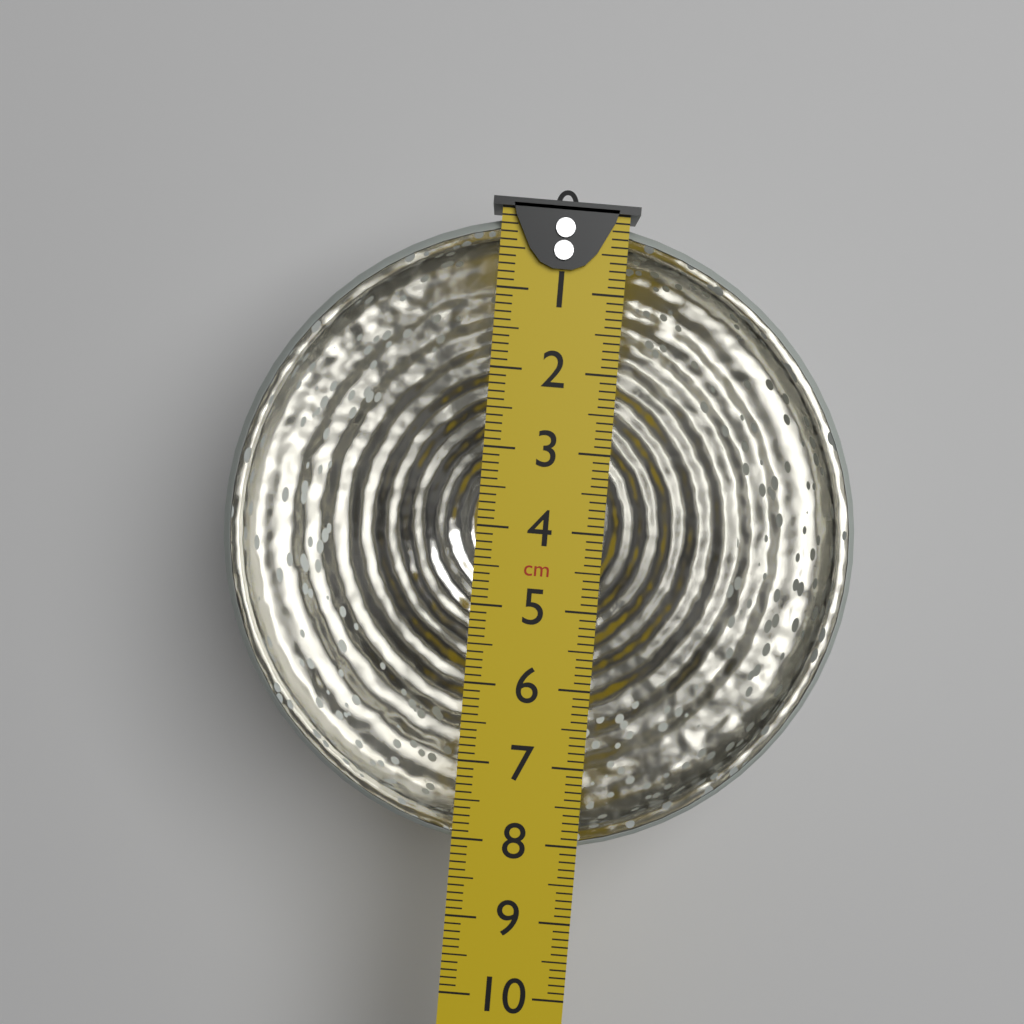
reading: 8.2 cm
